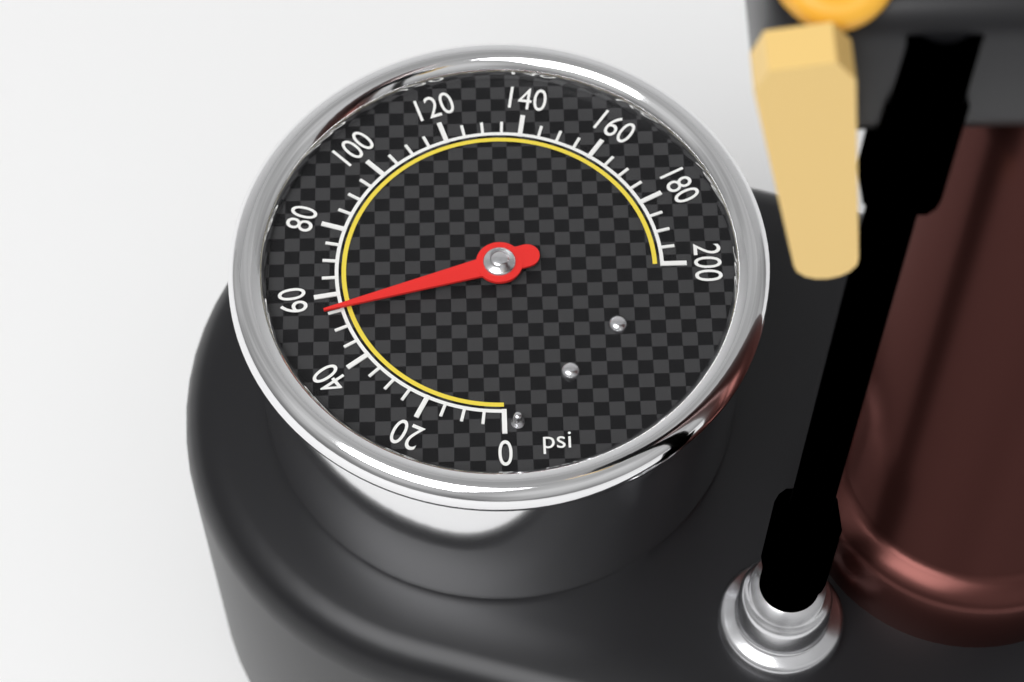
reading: 55 psi
